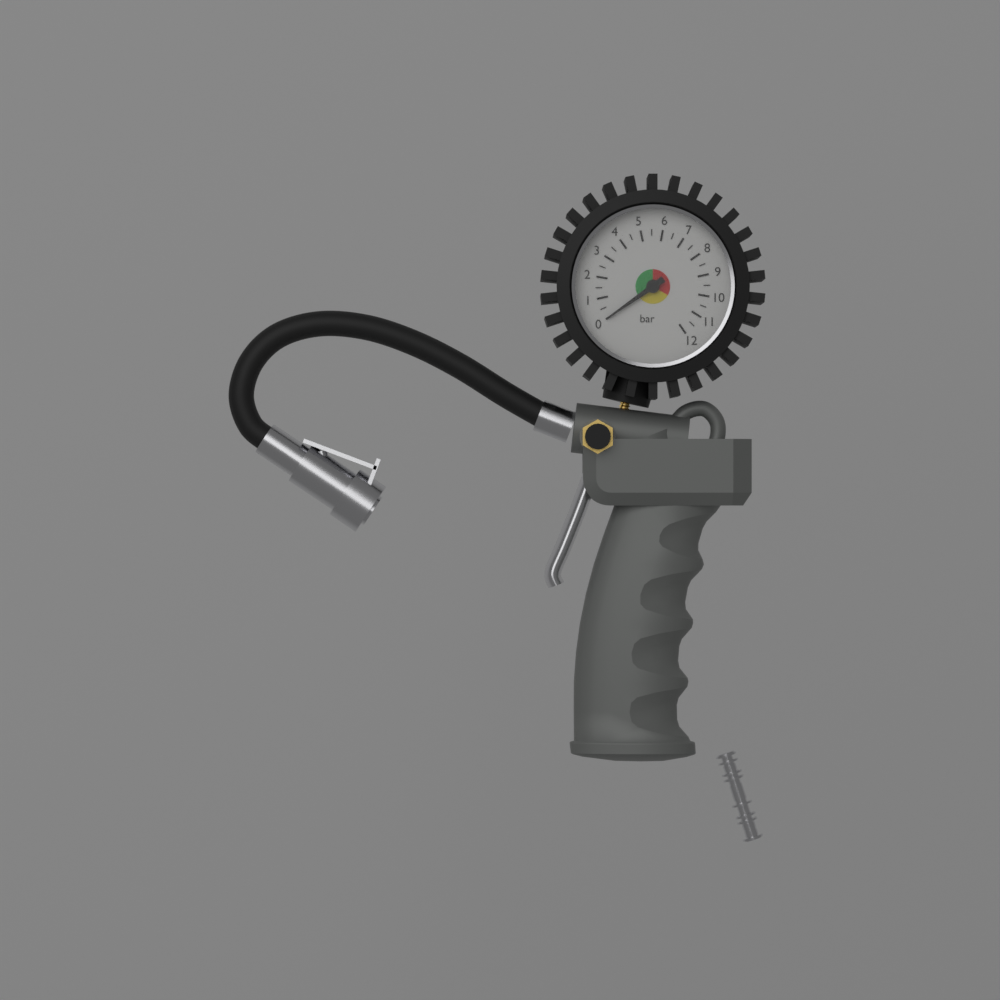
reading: 0.0 bar
